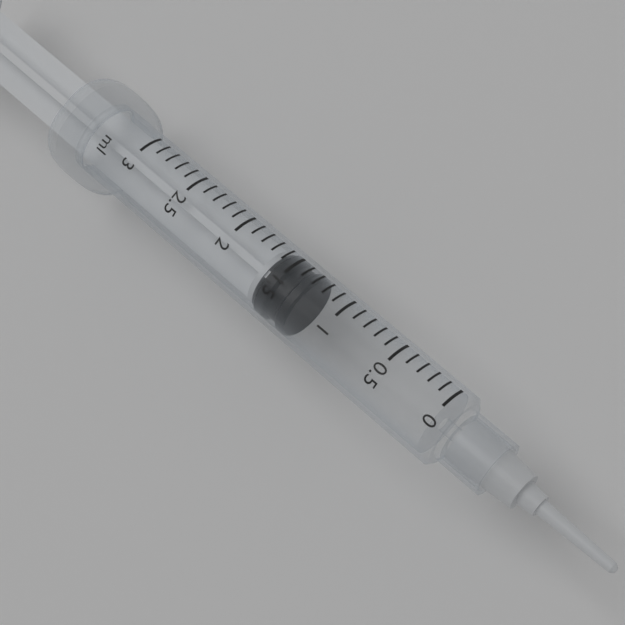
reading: 1.3 ml
